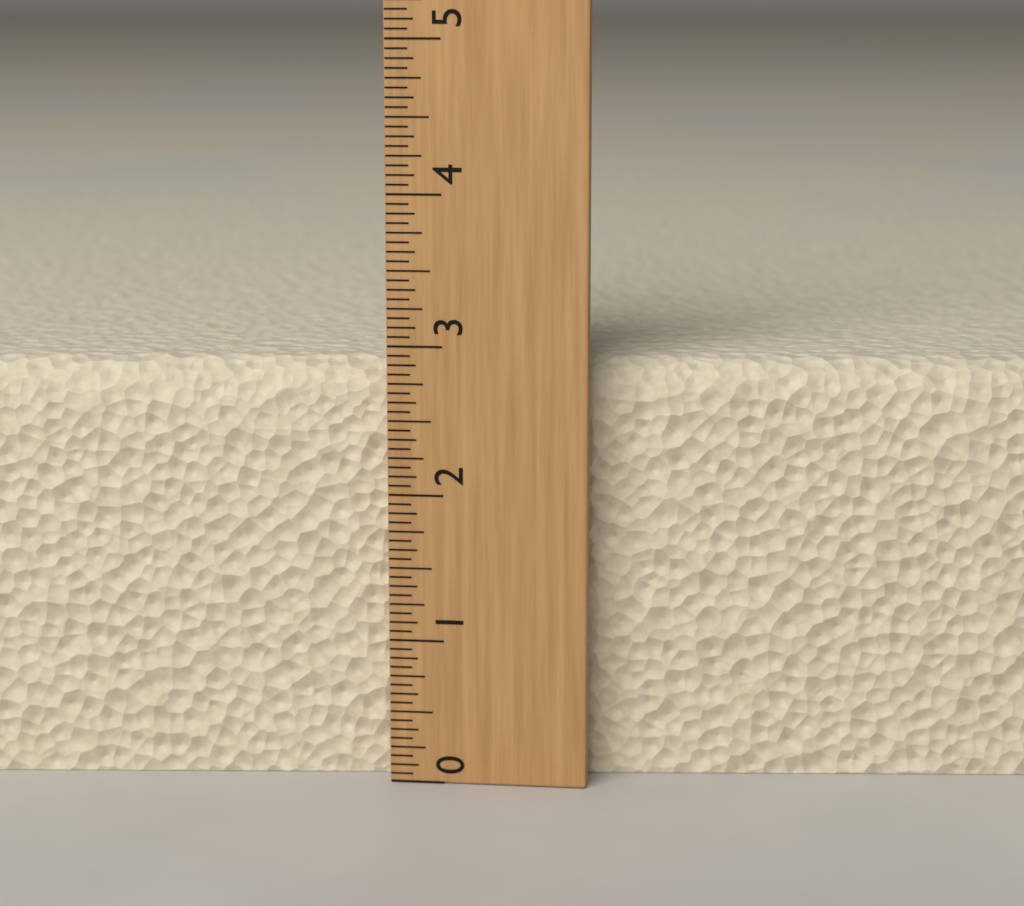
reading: 2.8750 (no unit)
